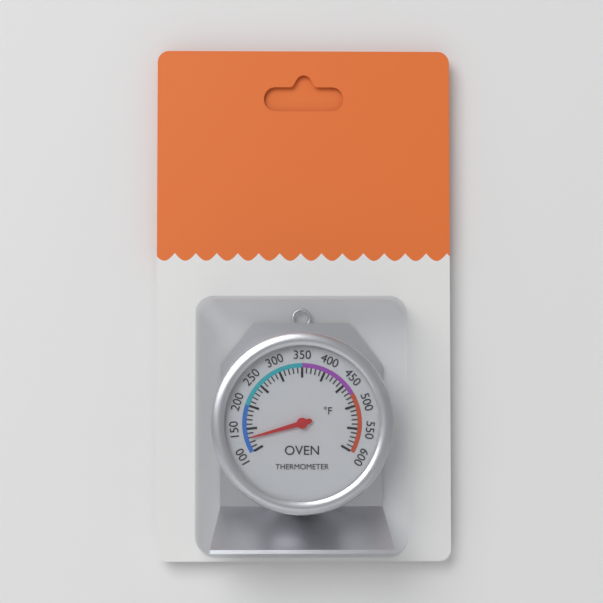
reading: 130 °F
